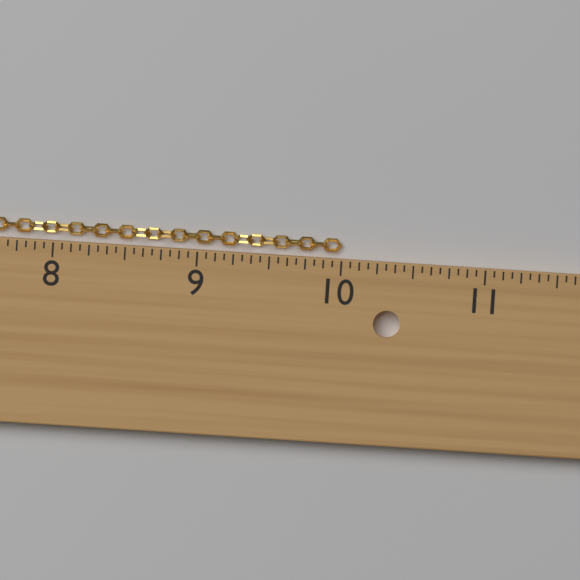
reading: 10.0000 in
